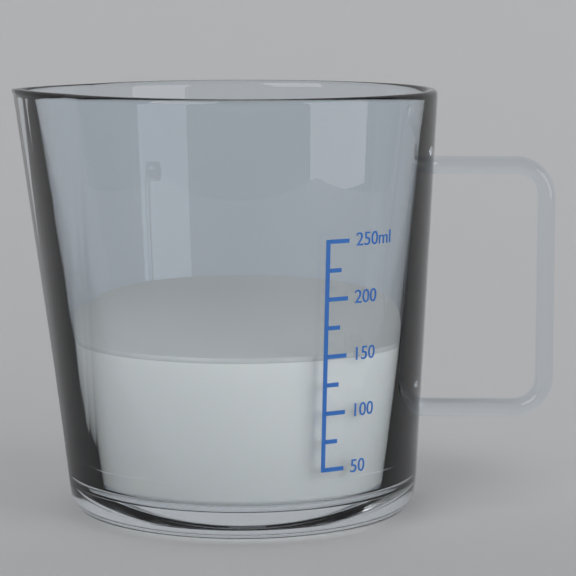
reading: 150 ml
